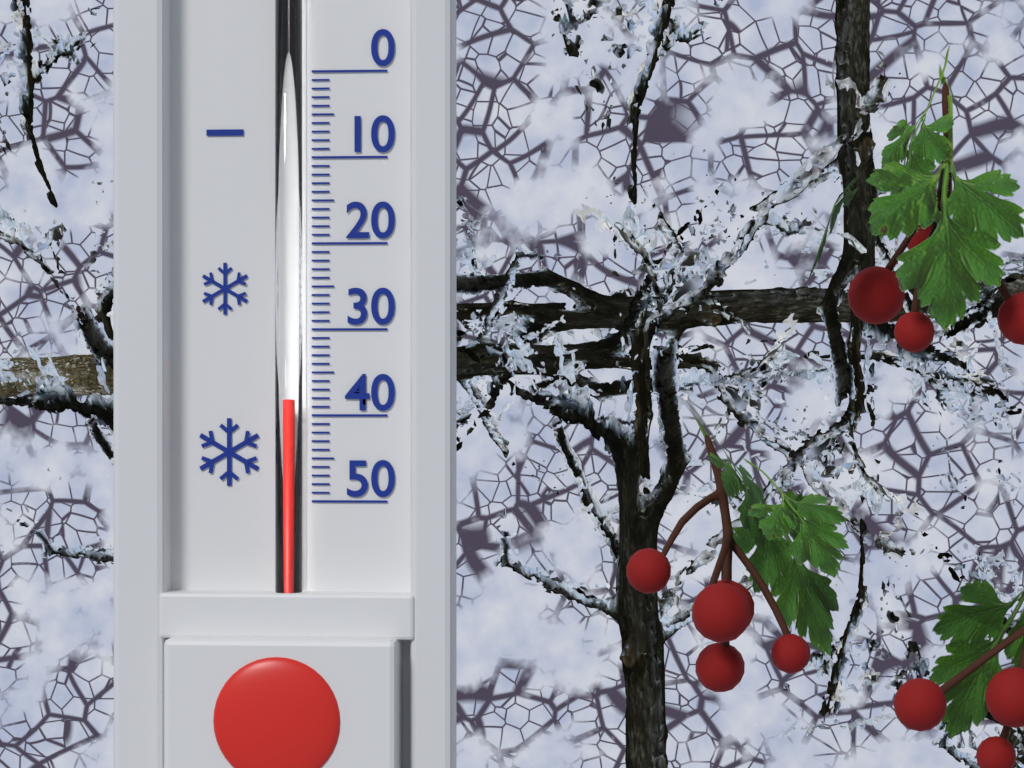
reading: 38 (no unit)
